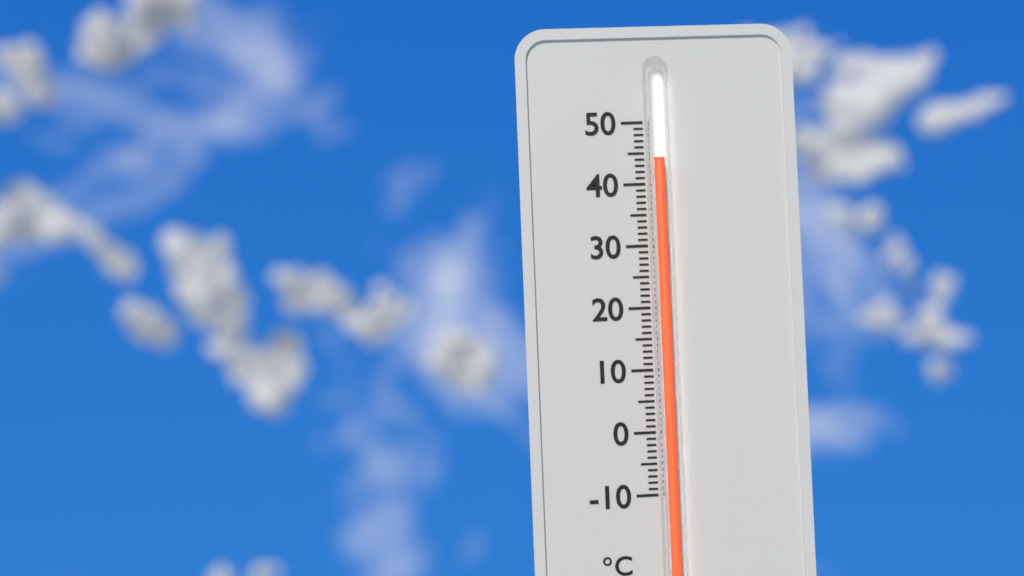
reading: 44 °C
